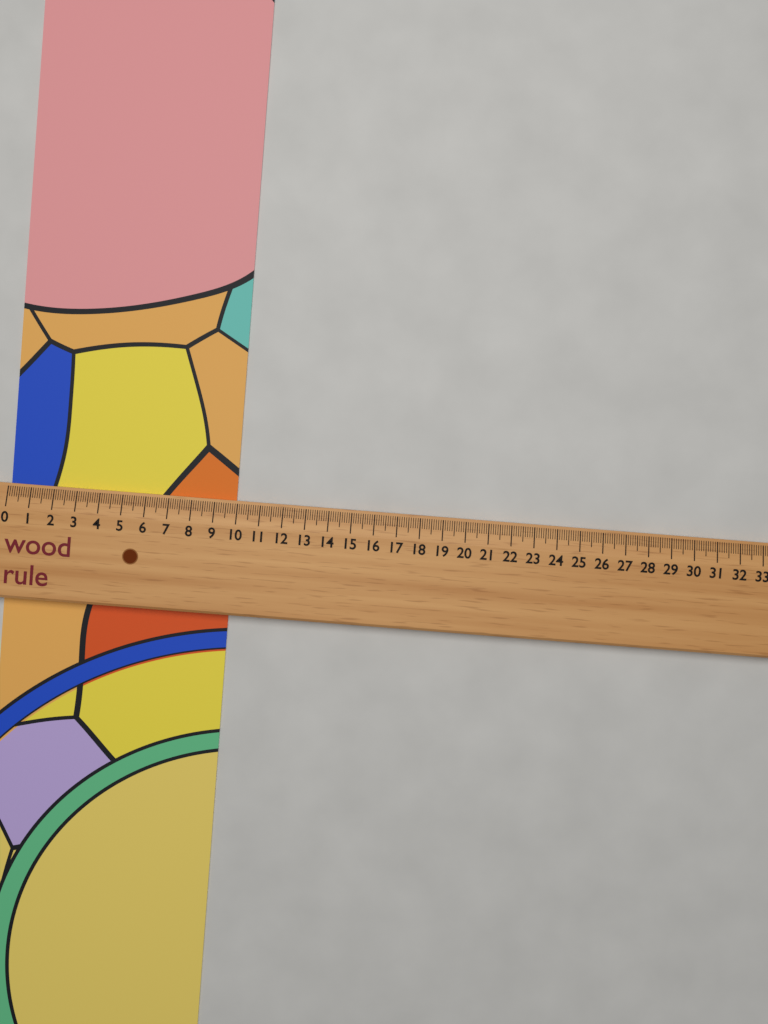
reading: 9.9 (no unit)
